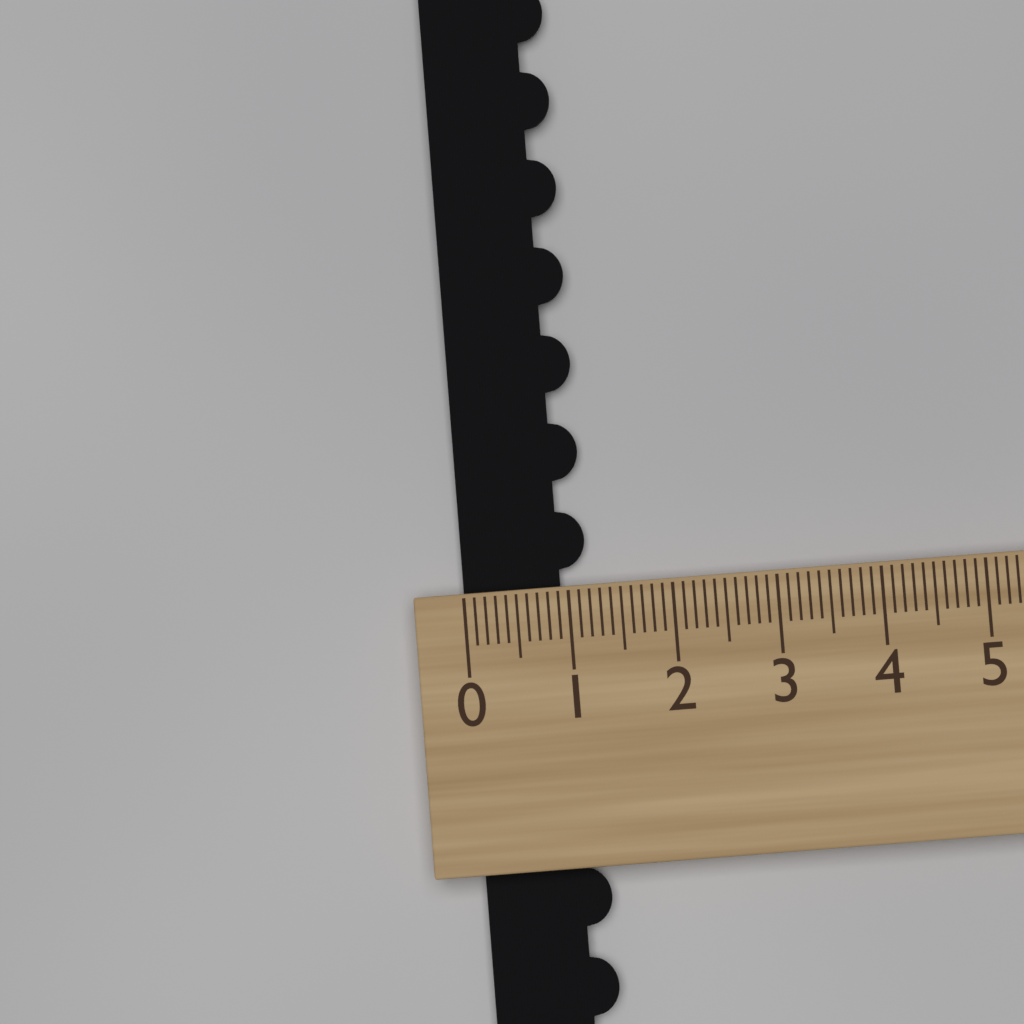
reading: 1.2 (no unit)
